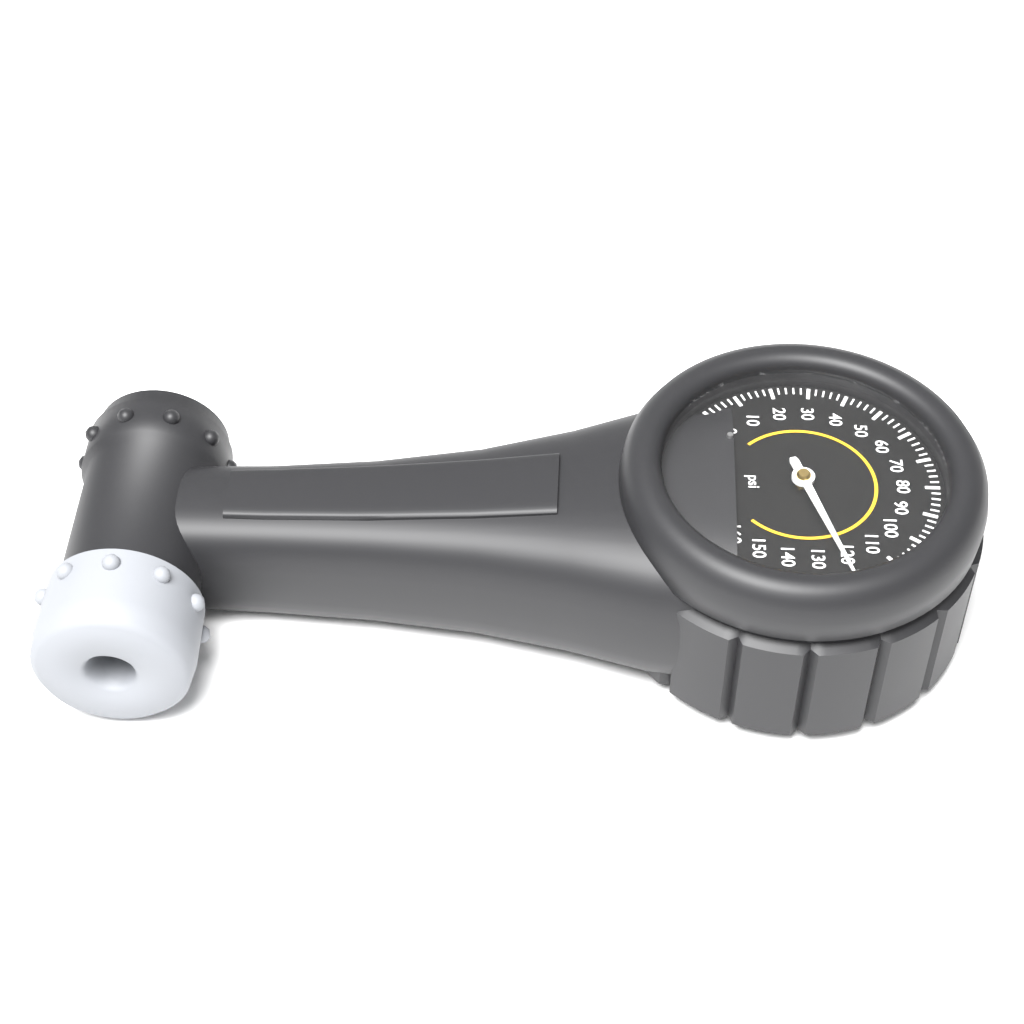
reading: 122 psi
